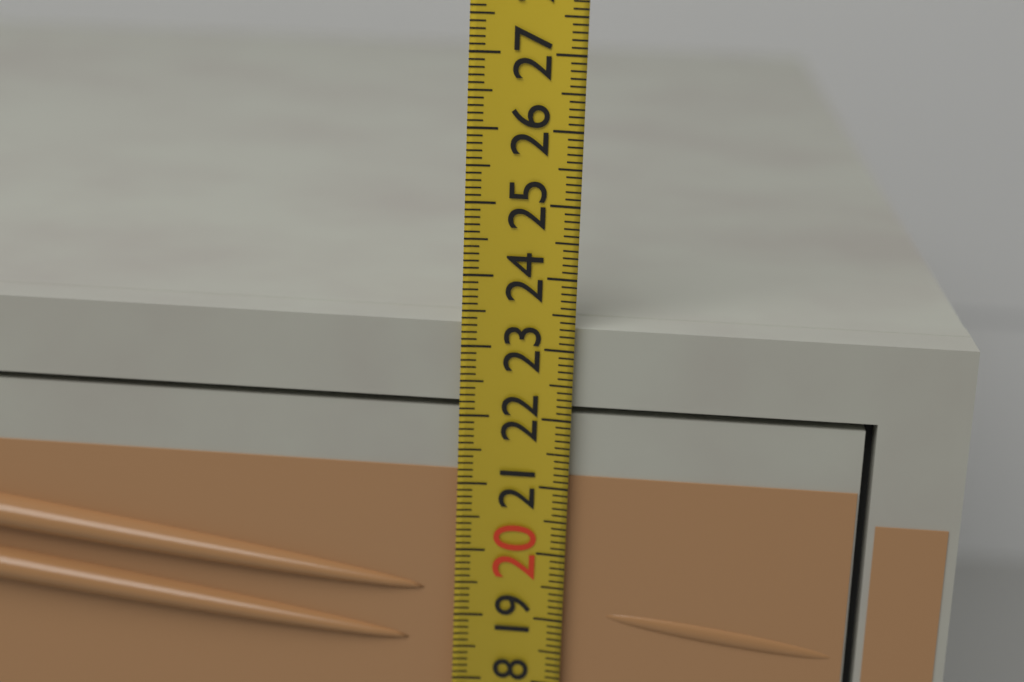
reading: 23.3 (no unit)
